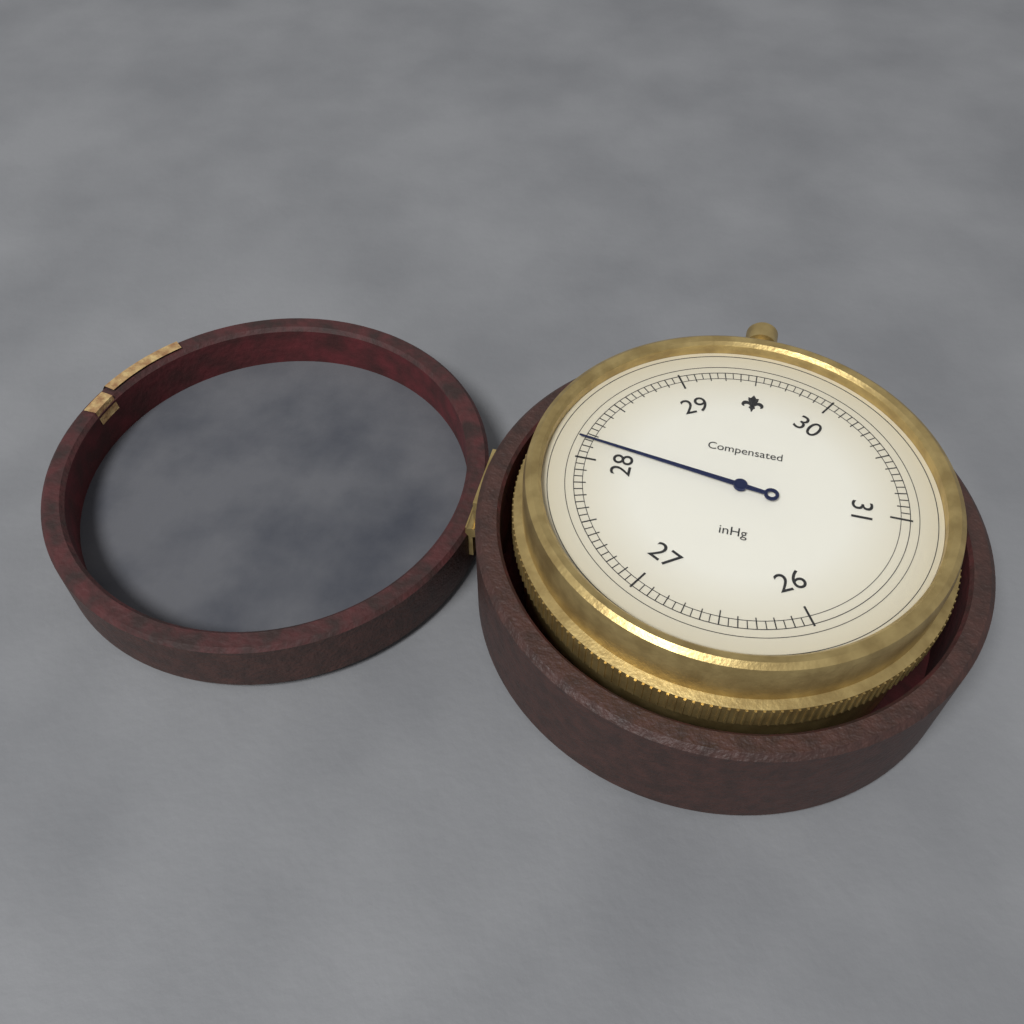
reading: 28.15 inHg
